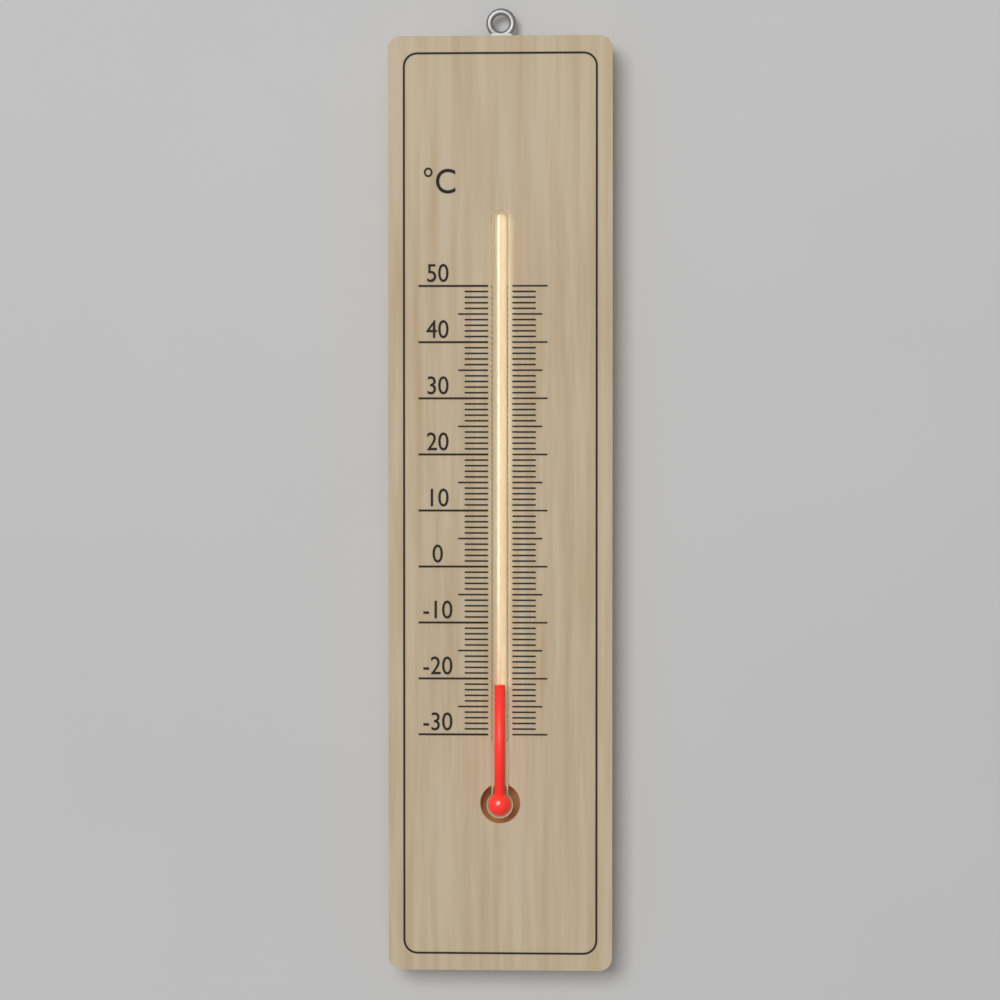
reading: -21 °C
